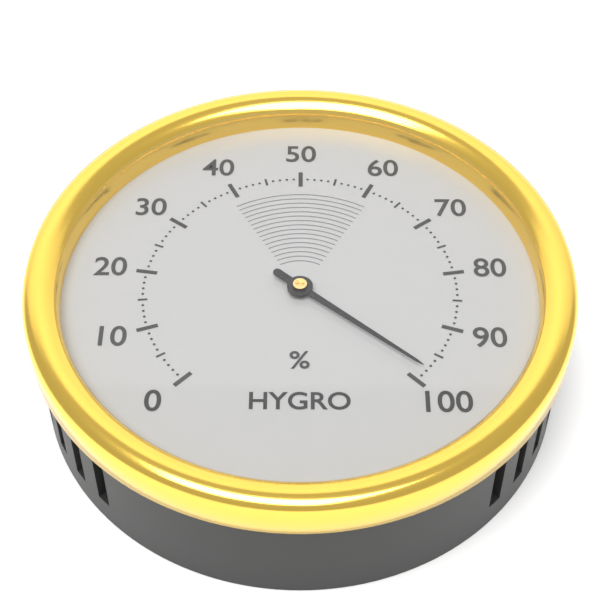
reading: 98 %
